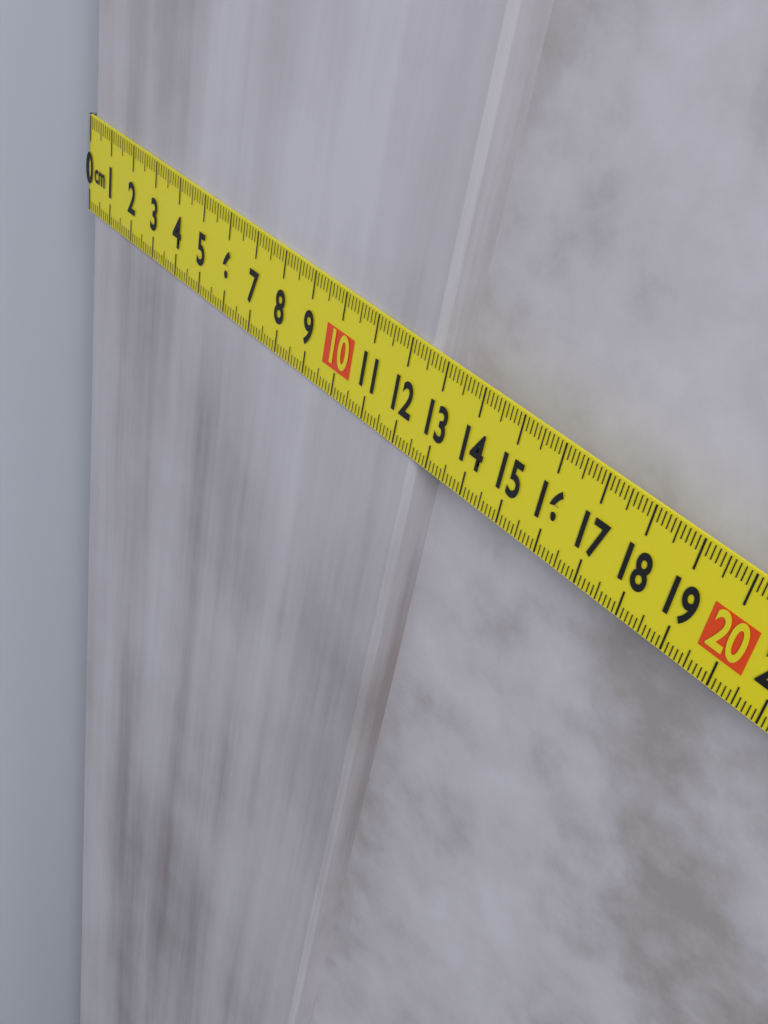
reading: 12.6 cm
